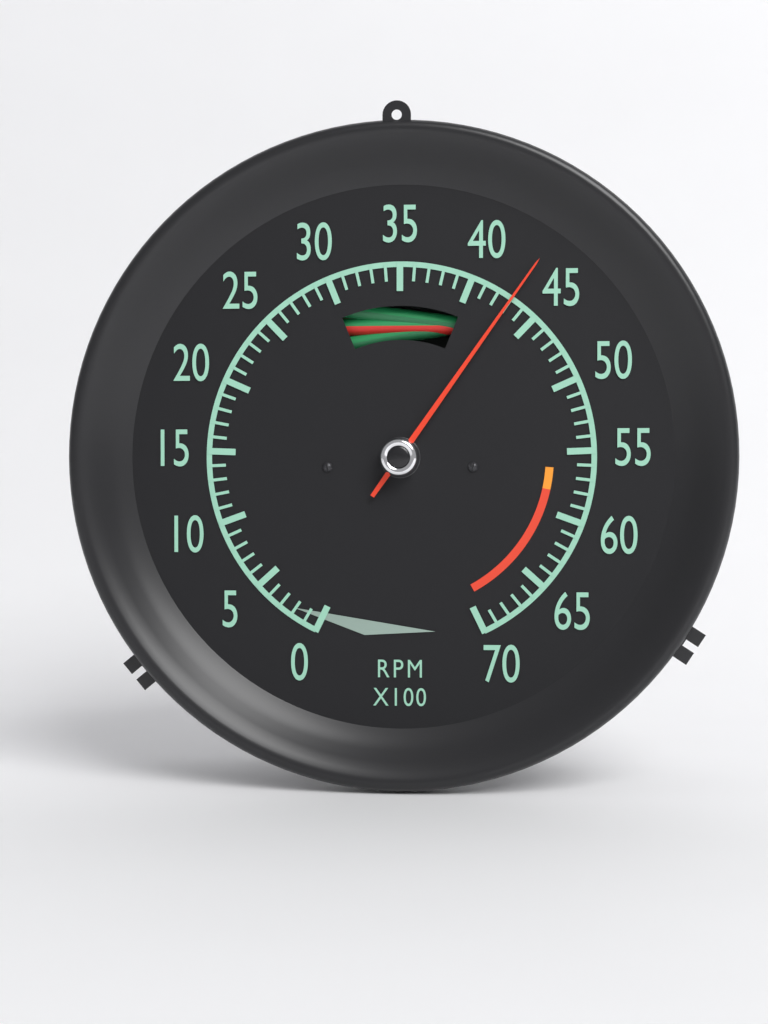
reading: 43 RPM x100
